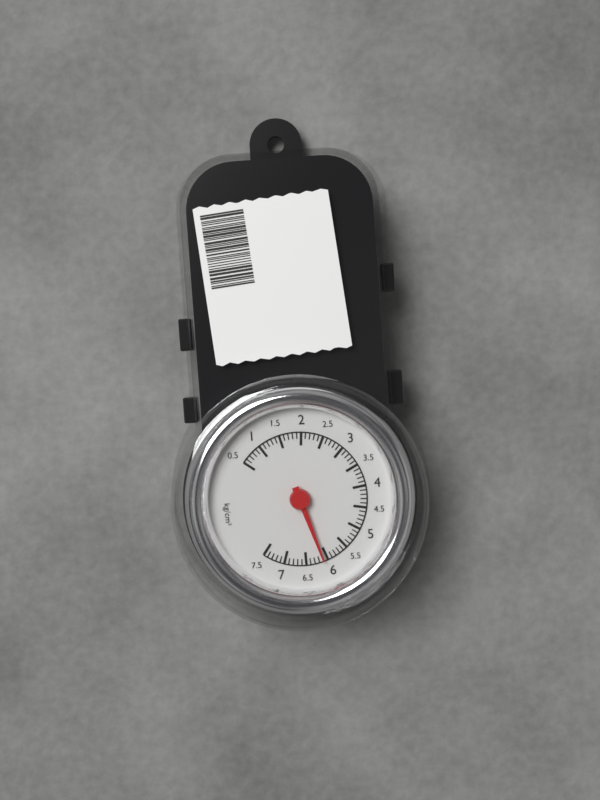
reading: 6.1 kg/cm²
